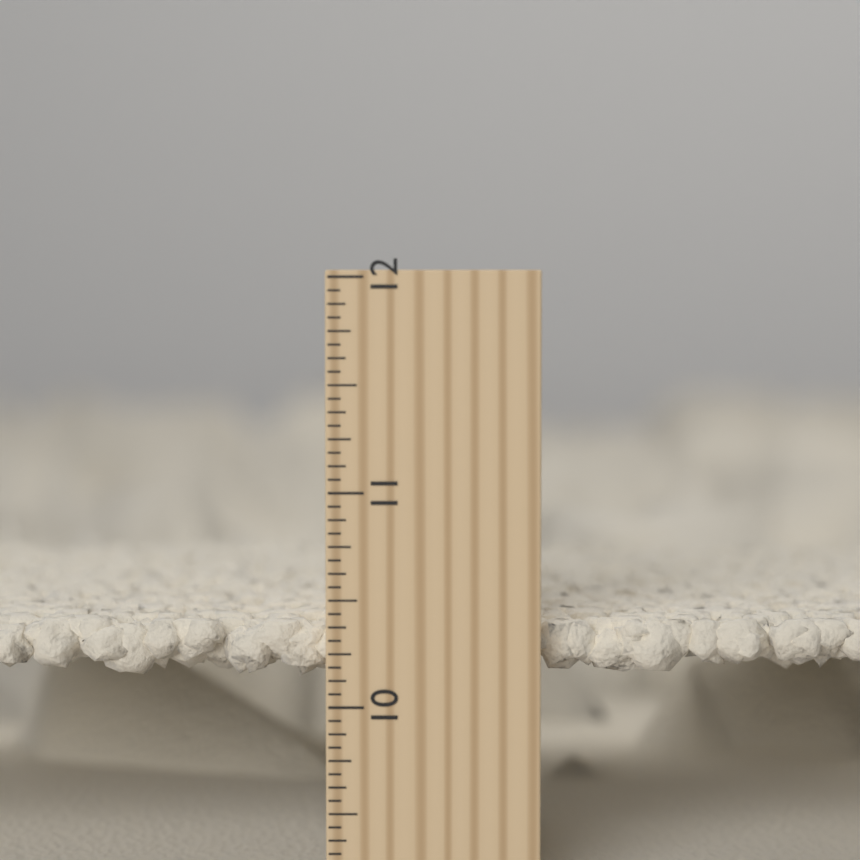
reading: 10.3750 inch
